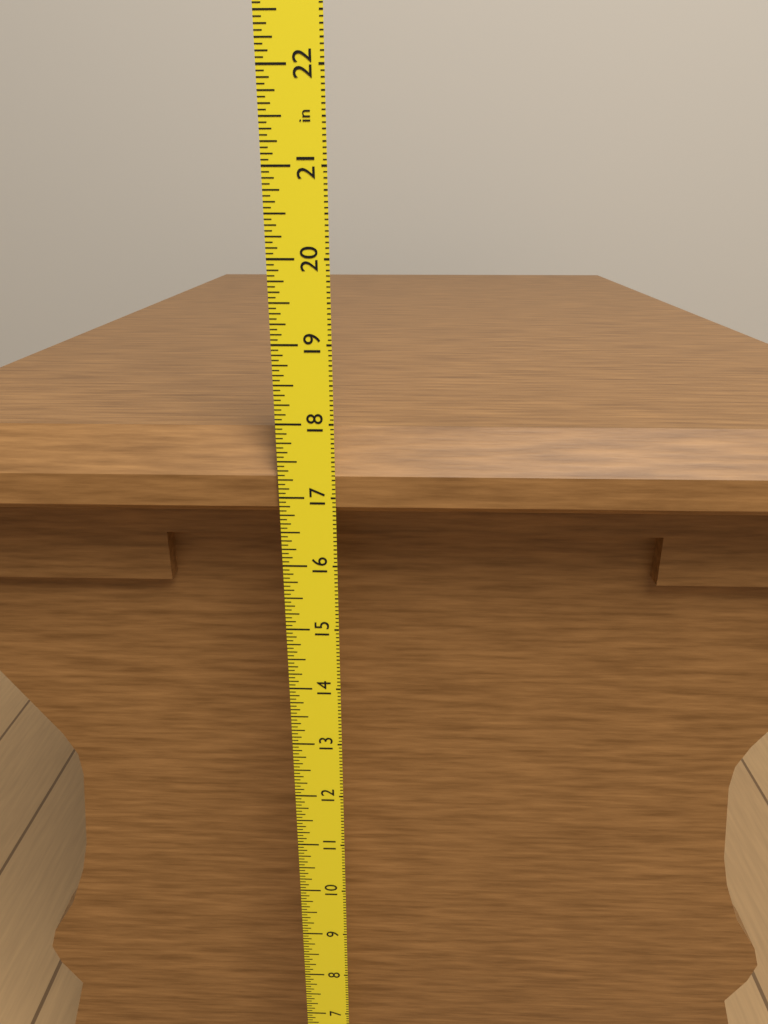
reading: 17.8125 in
